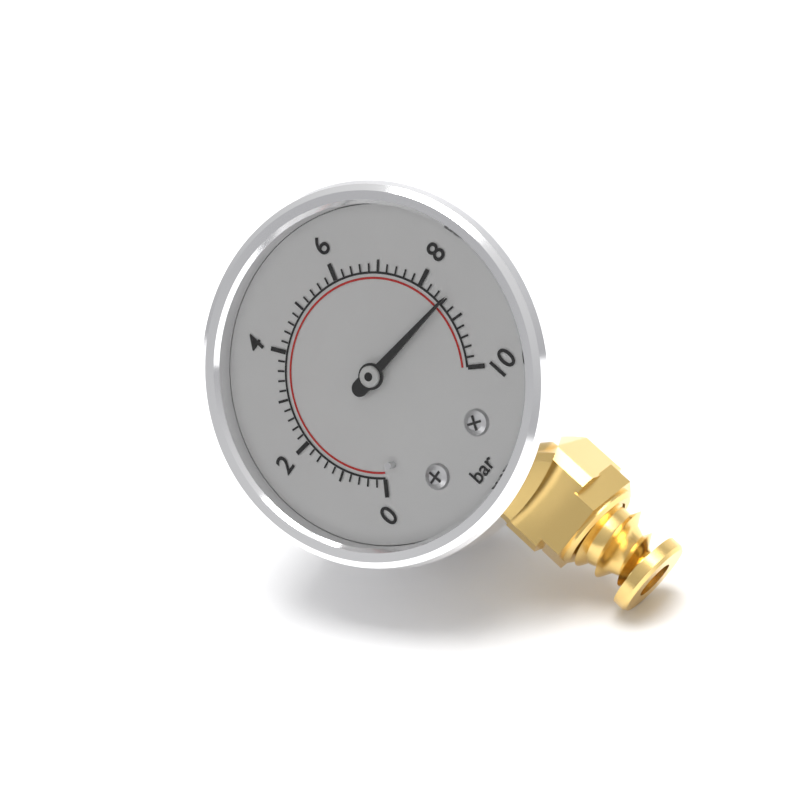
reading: 8.6 bar
